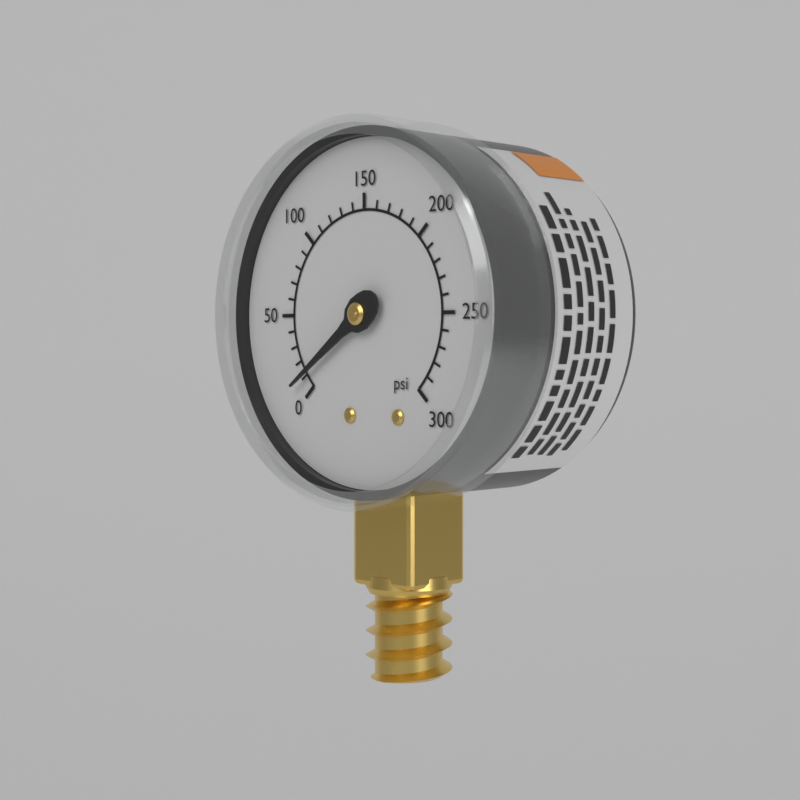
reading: 10 psi
